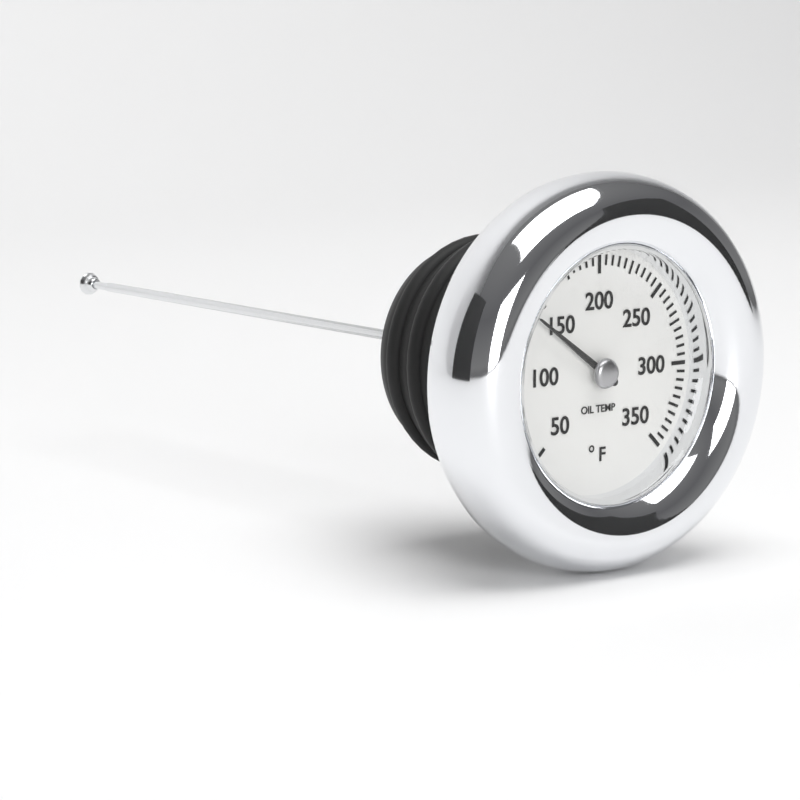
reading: 140 °F
